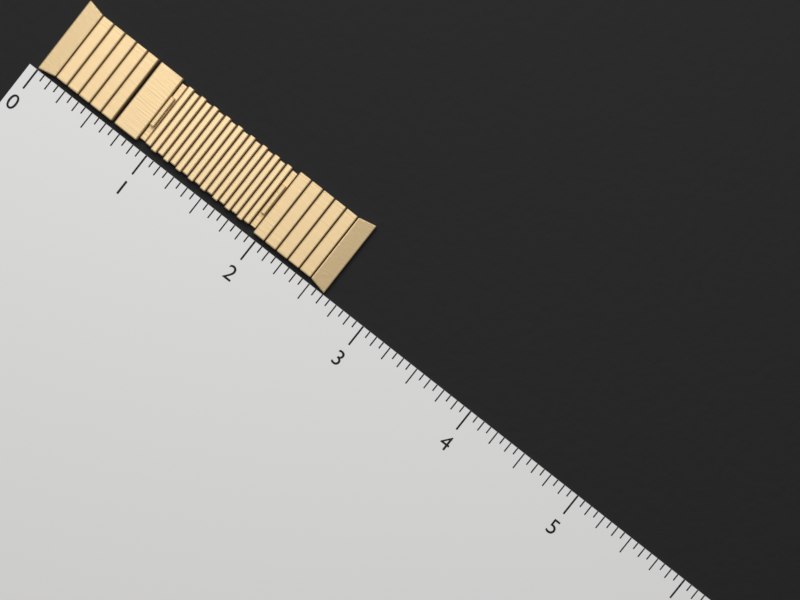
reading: 2.6250 (no unit)
